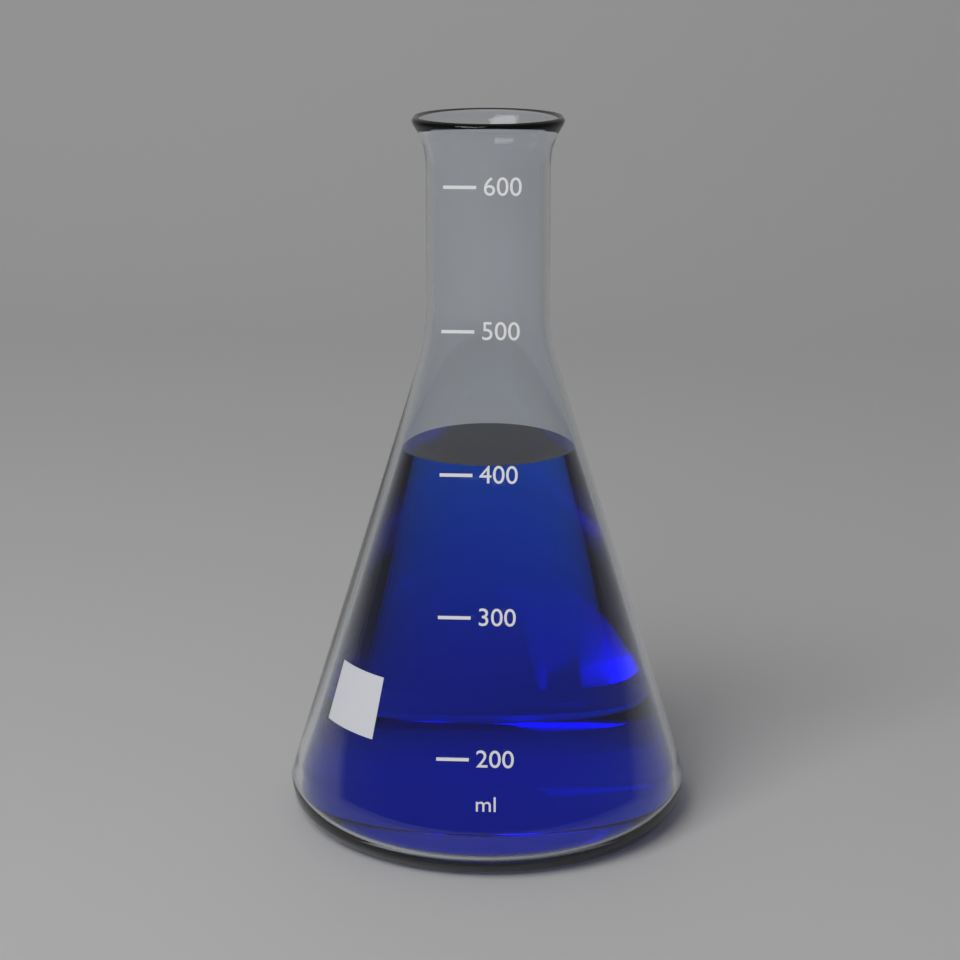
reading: 400 ml
